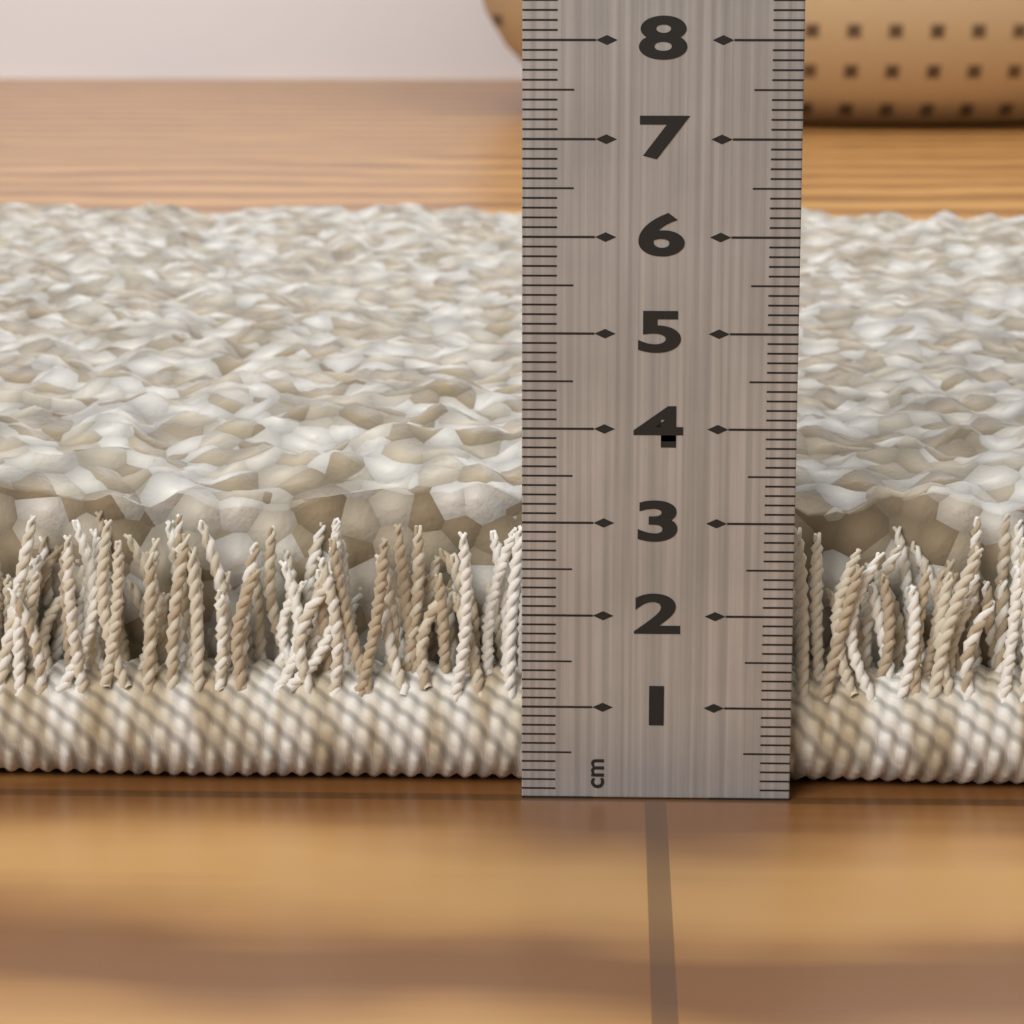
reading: 3.7 cm
